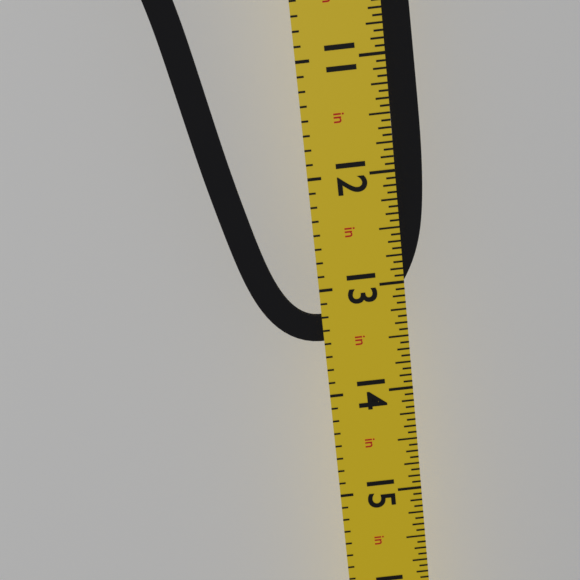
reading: 13.5000 in
